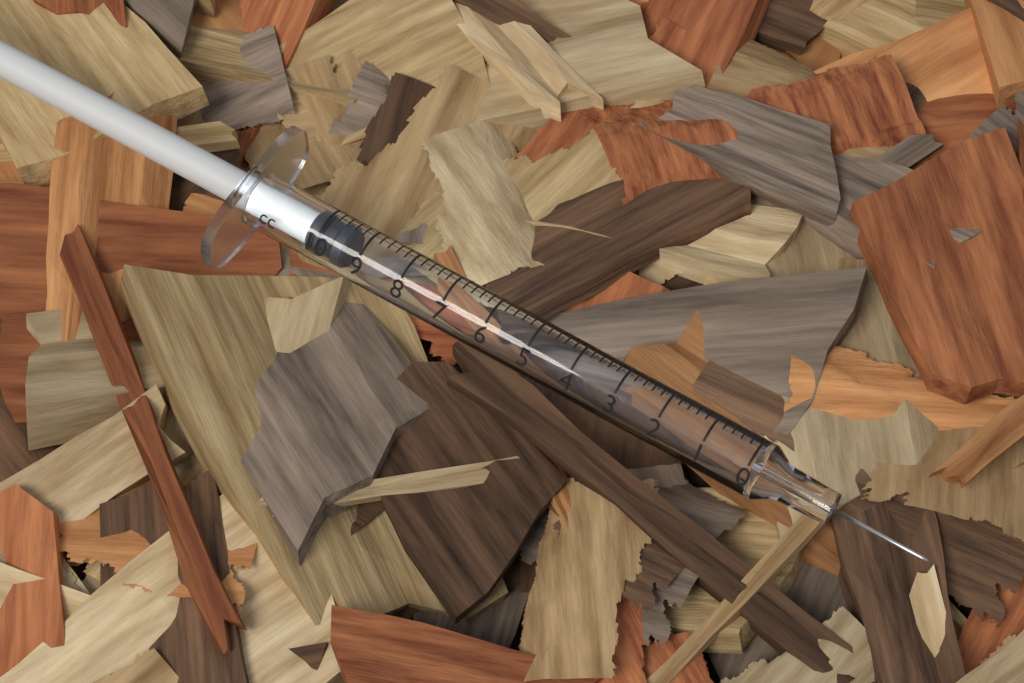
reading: 9.4 cc
